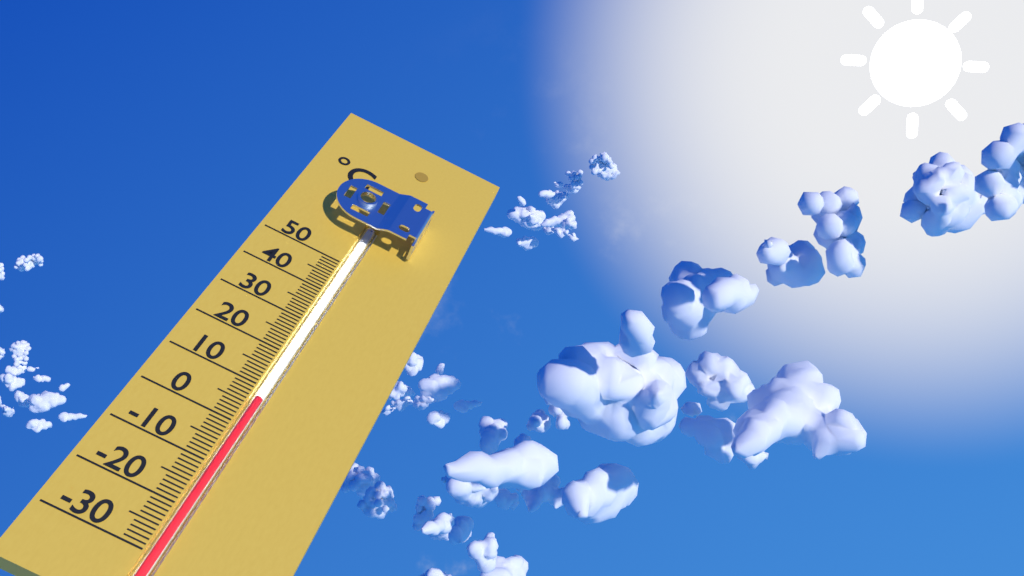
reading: 7 °C
